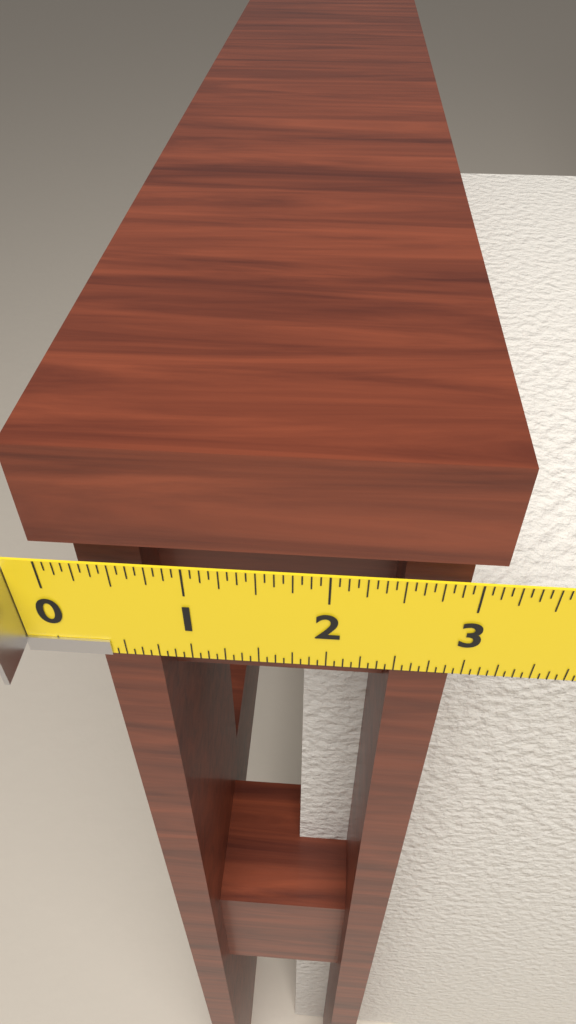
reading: 3.1250 in
